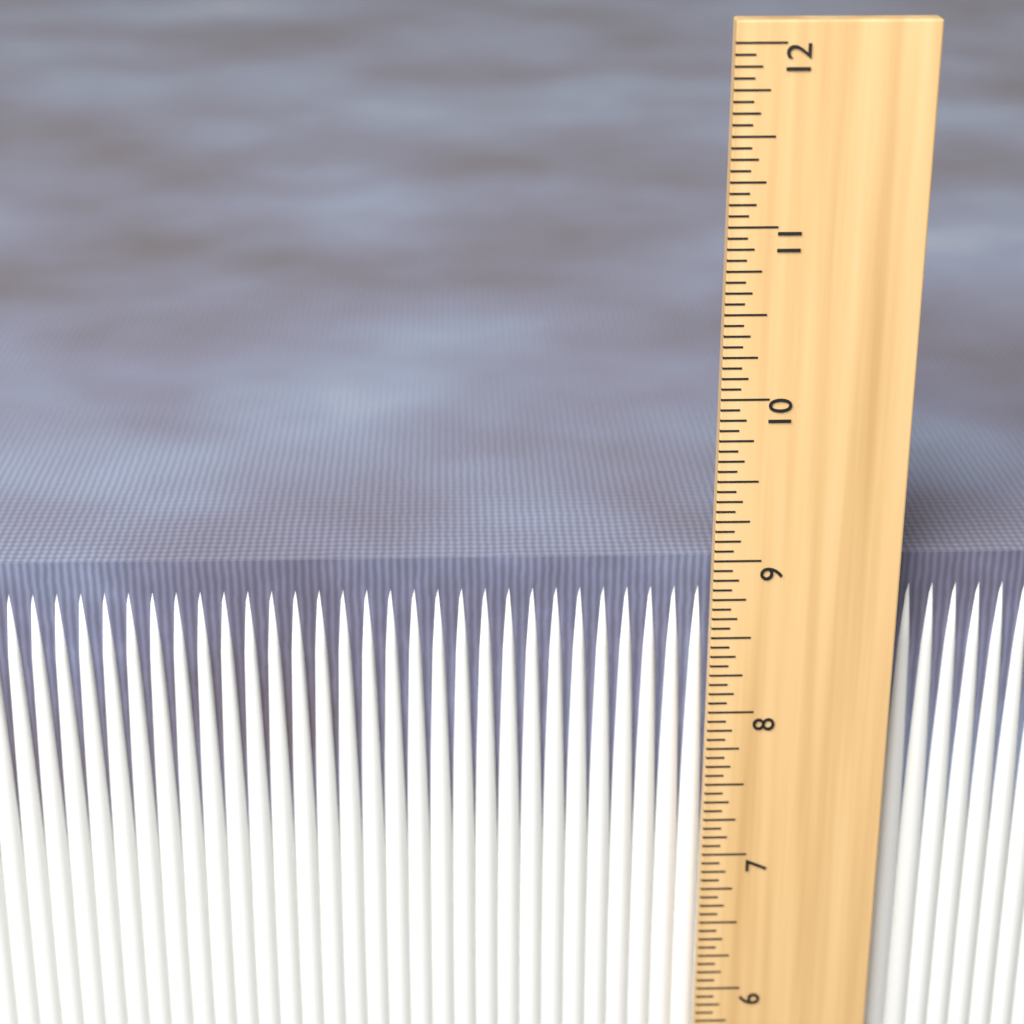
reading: 8.9375 in
